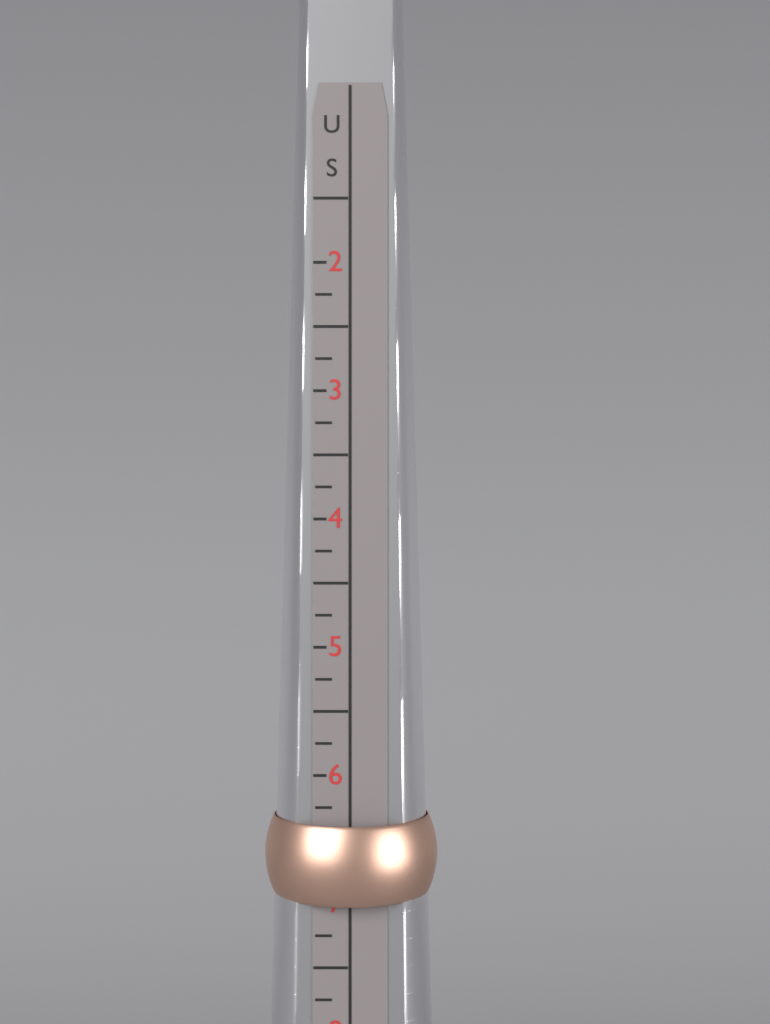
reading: 7.00 US
